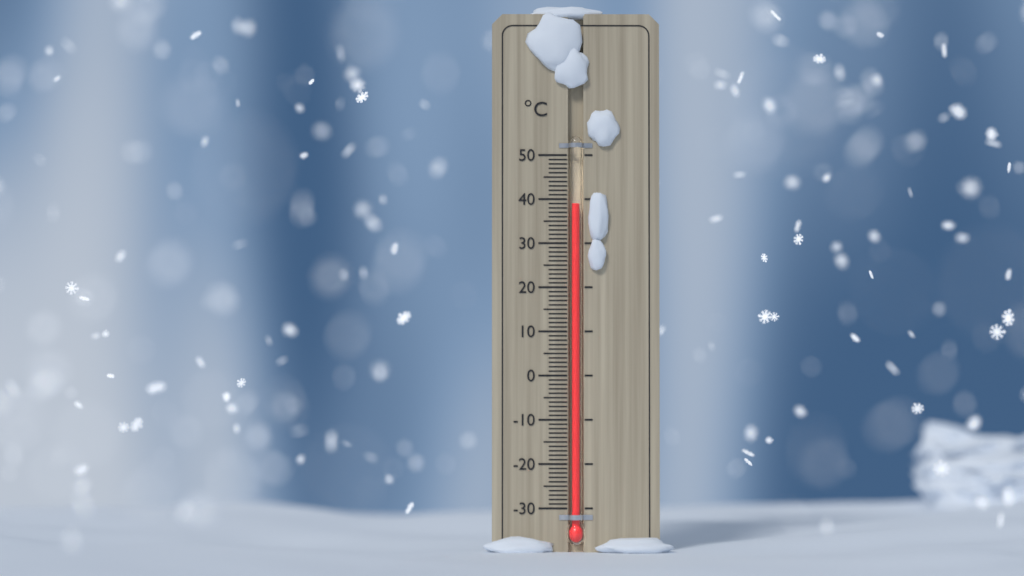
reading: 39 °C
